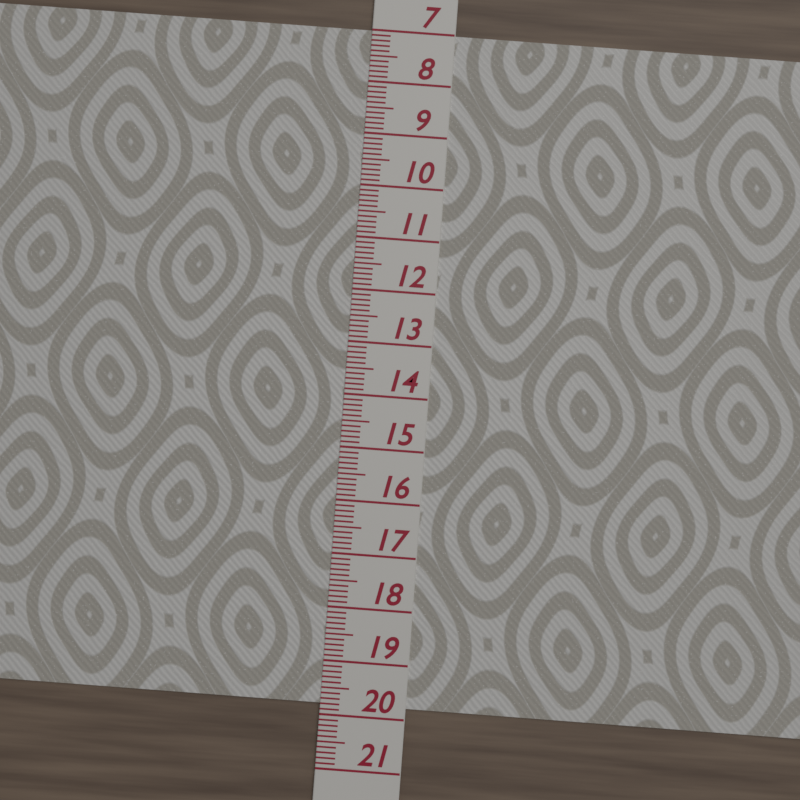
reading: 19.8 (no unit)
